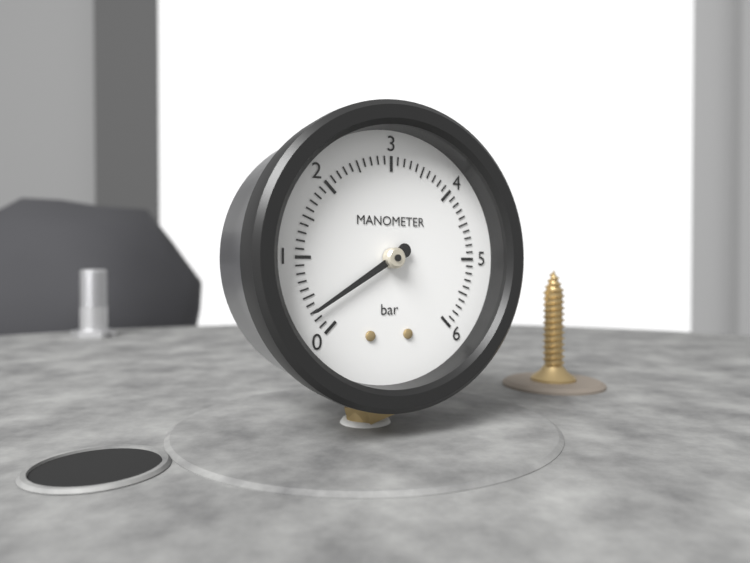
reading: 0.3 bar
